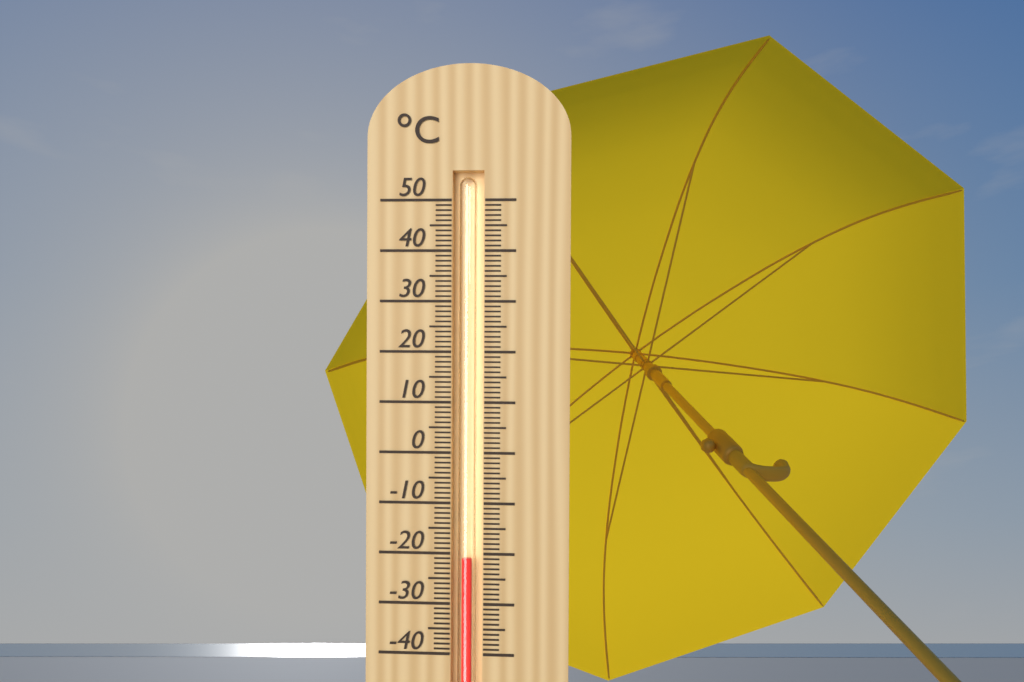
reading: -21 °C
